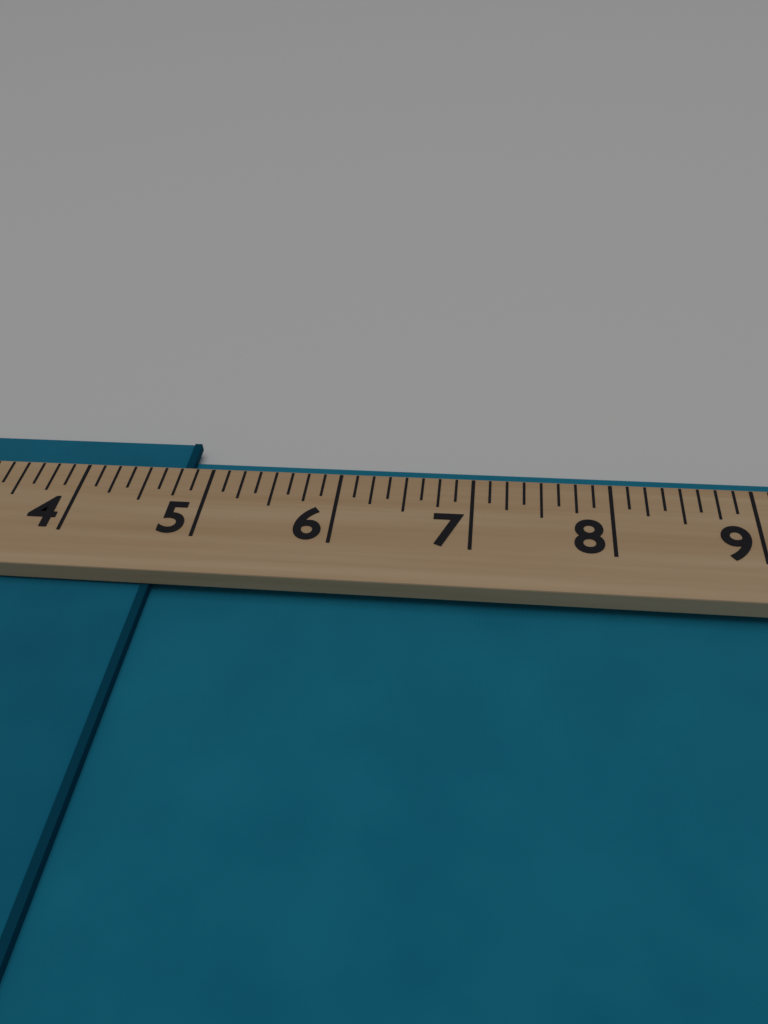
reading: 4.750 (no unit)
